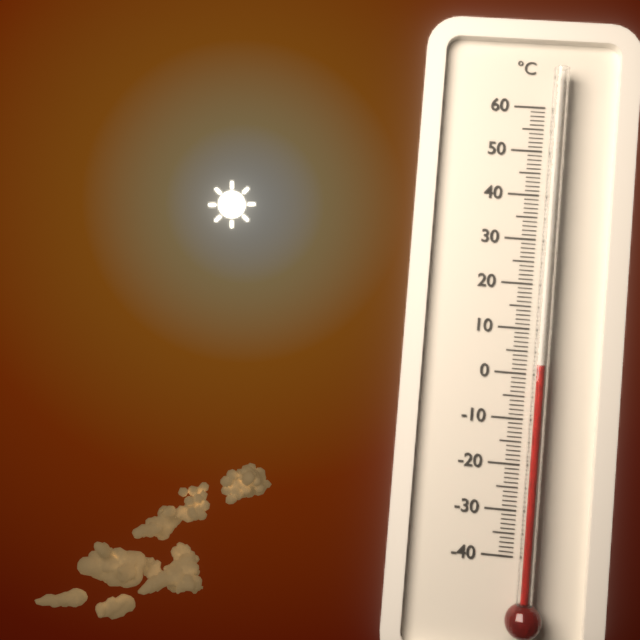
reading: 2 °C
